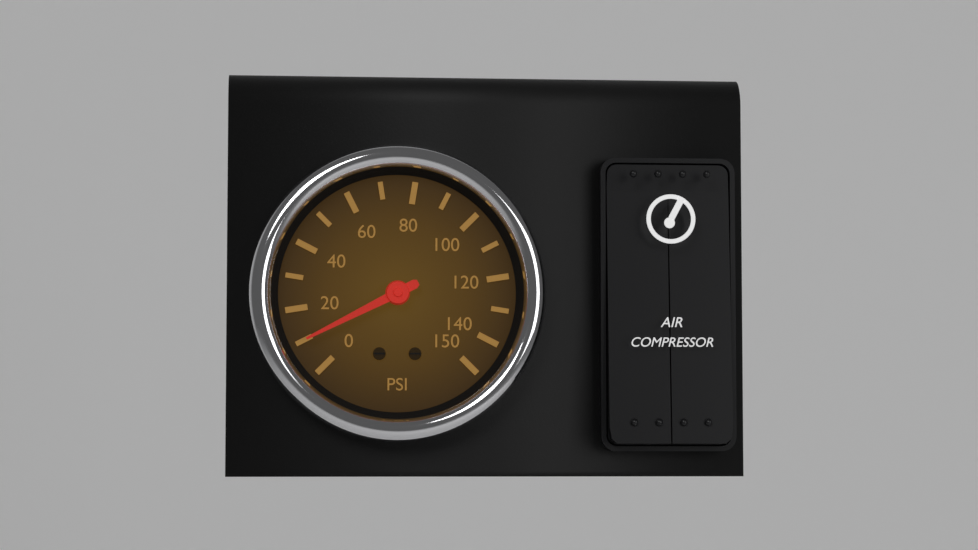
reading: 10 psi
